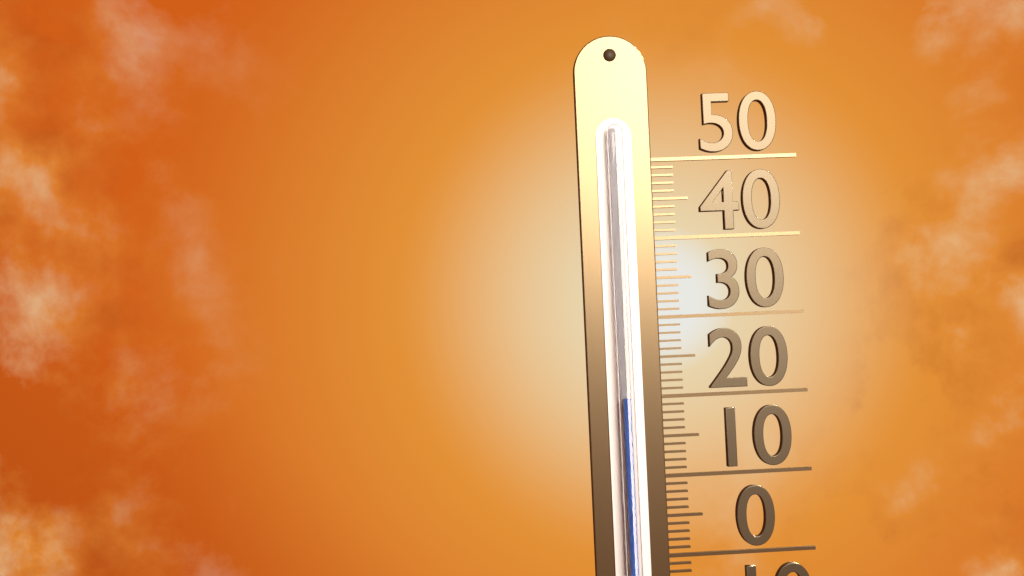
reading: 20 (no unit)
